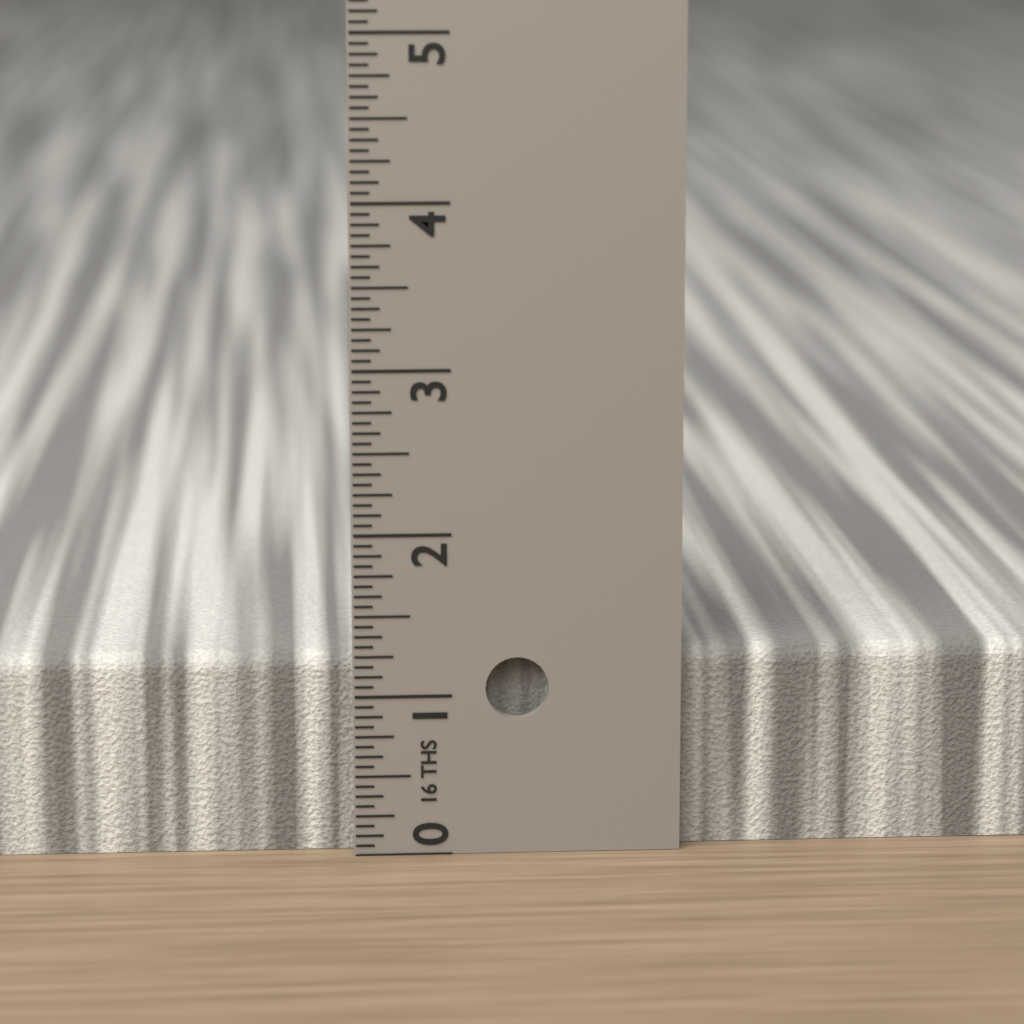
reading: 1.2500 in
